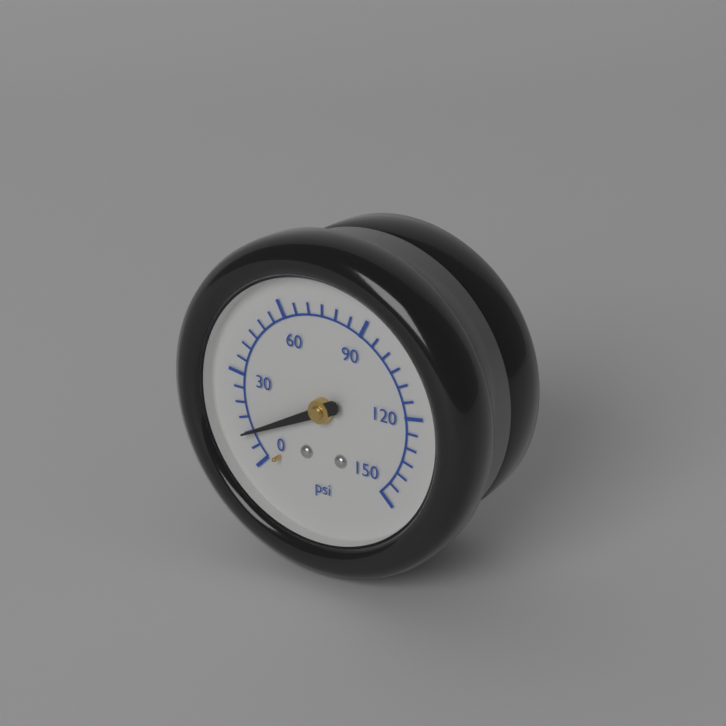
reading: 10 psi
